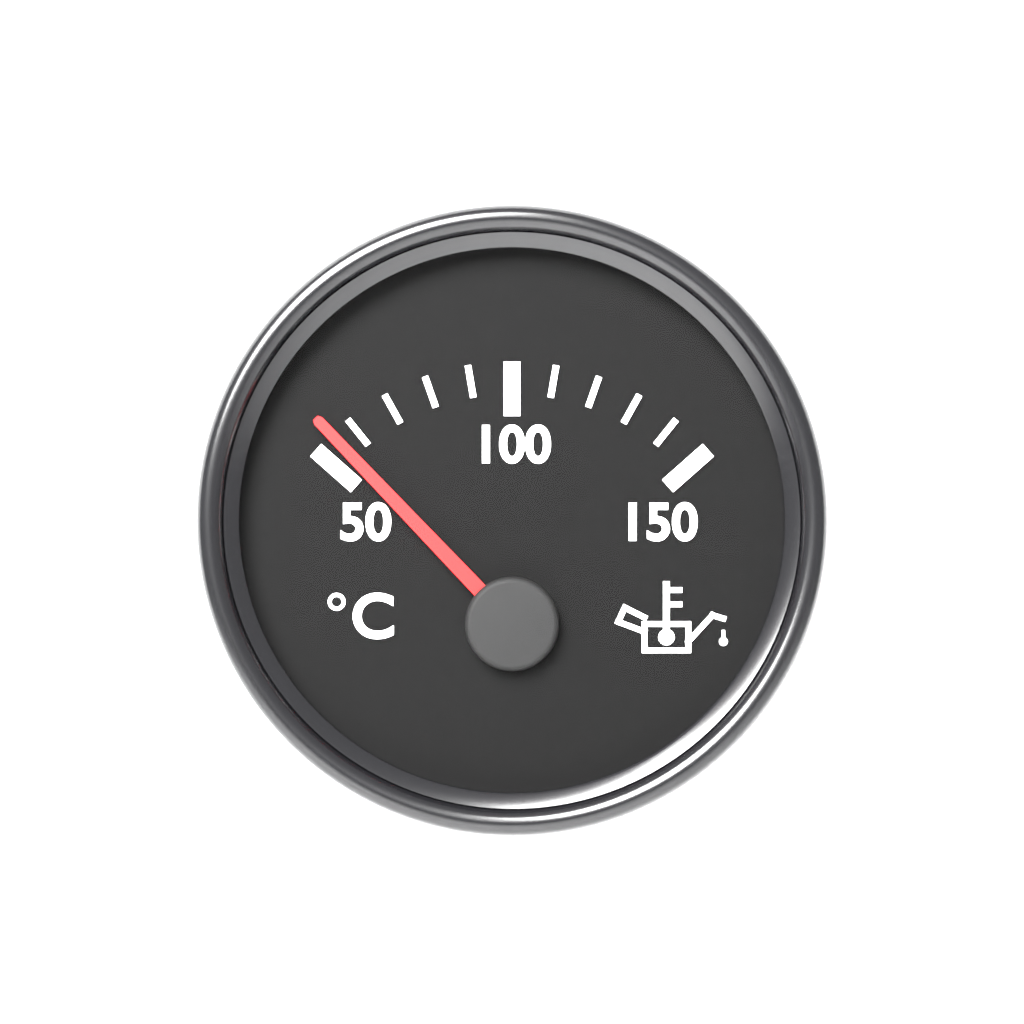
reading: 55 °C
